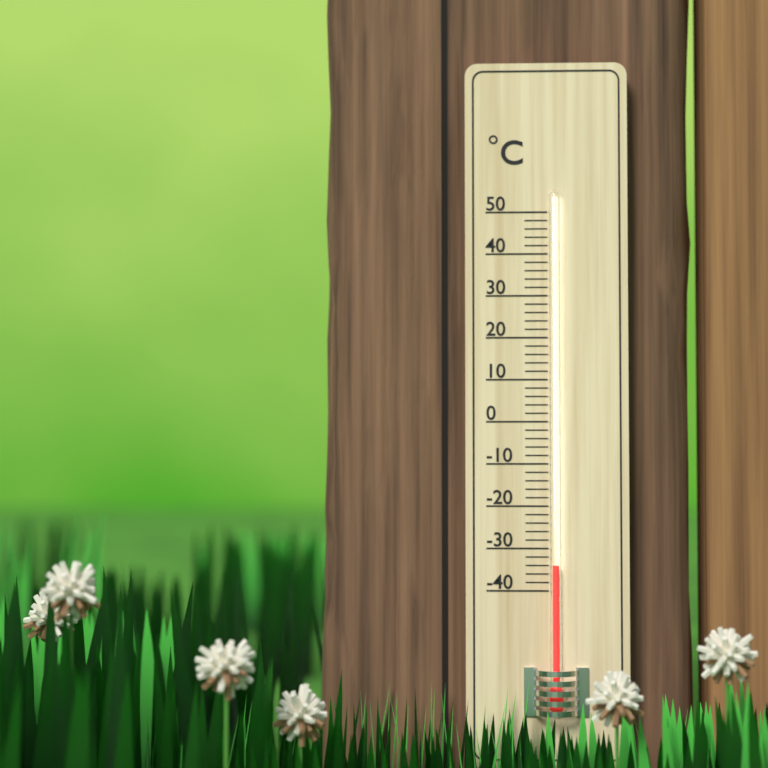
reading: -34 °C
